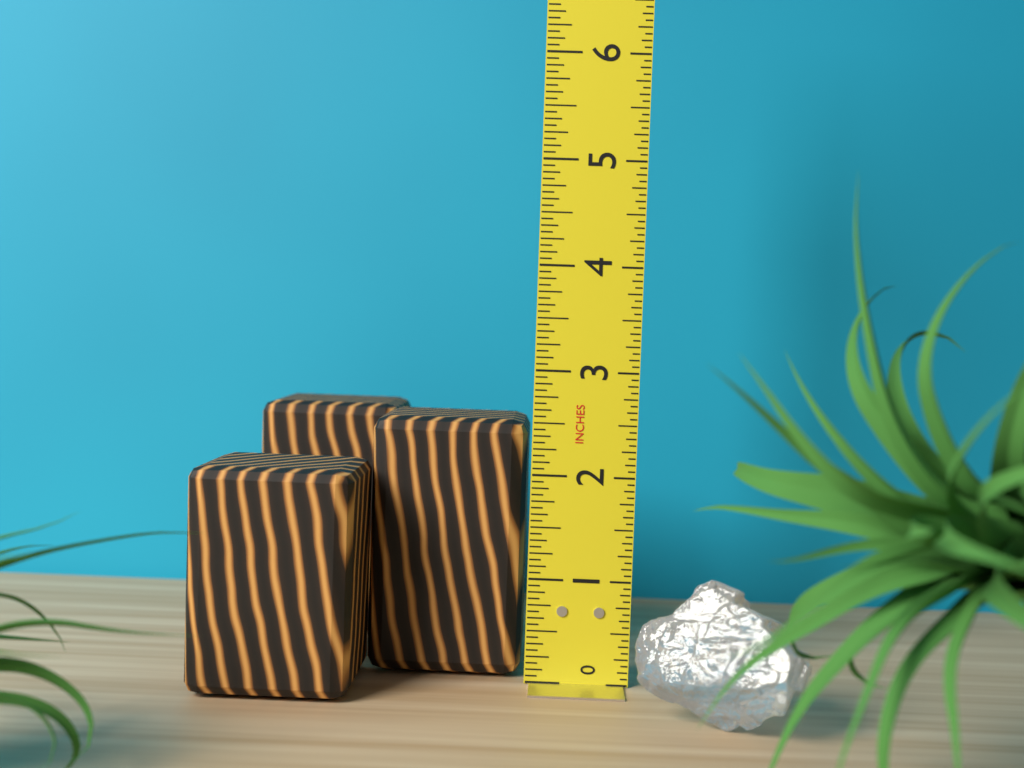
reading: 2.5000 in
